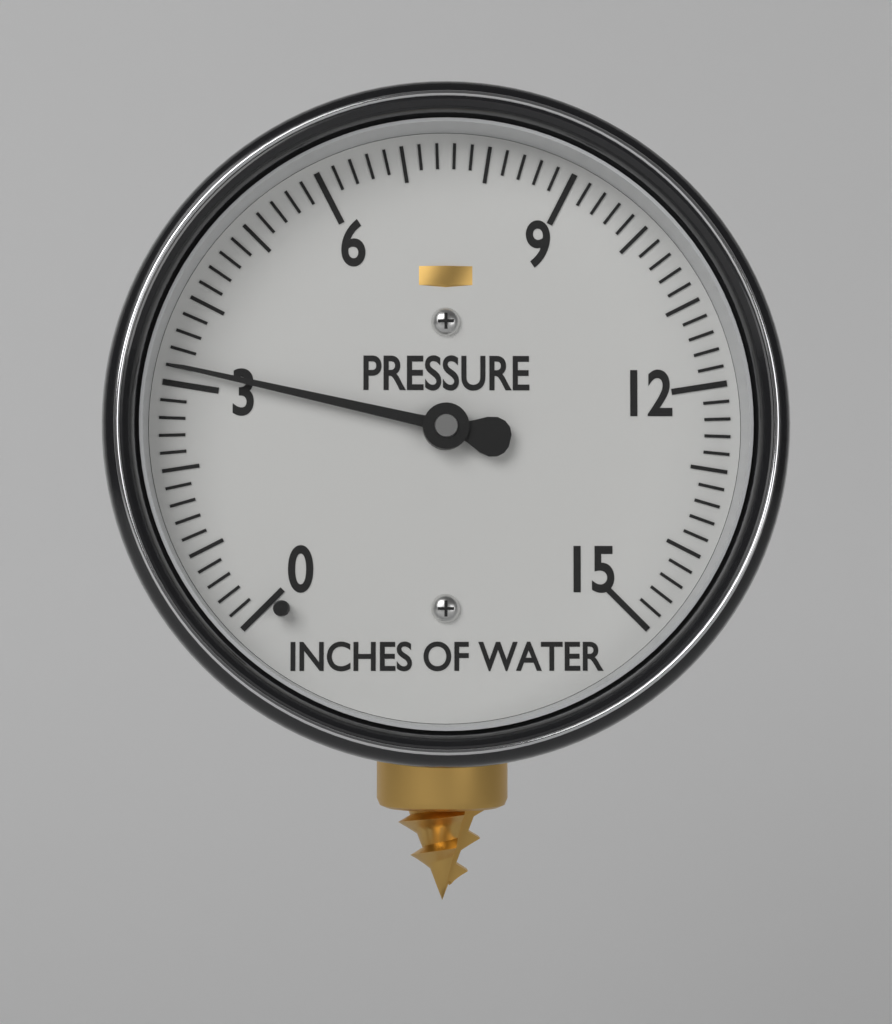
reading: 3.2 inches of water
